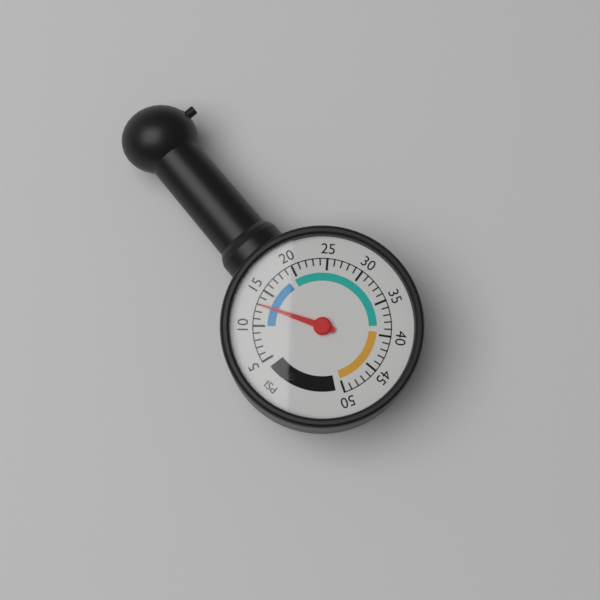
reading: 13 psi
